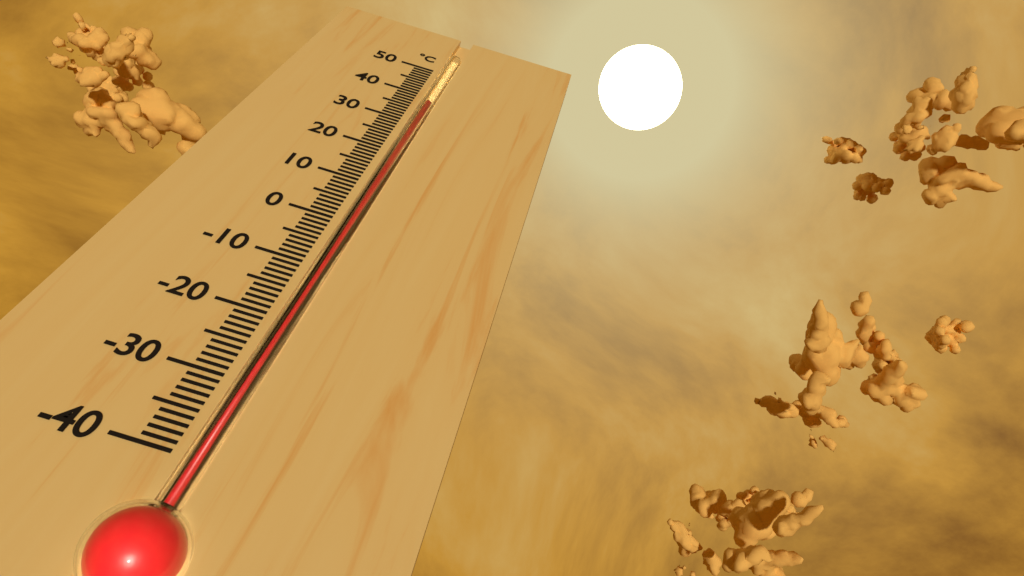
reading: 38 °C
